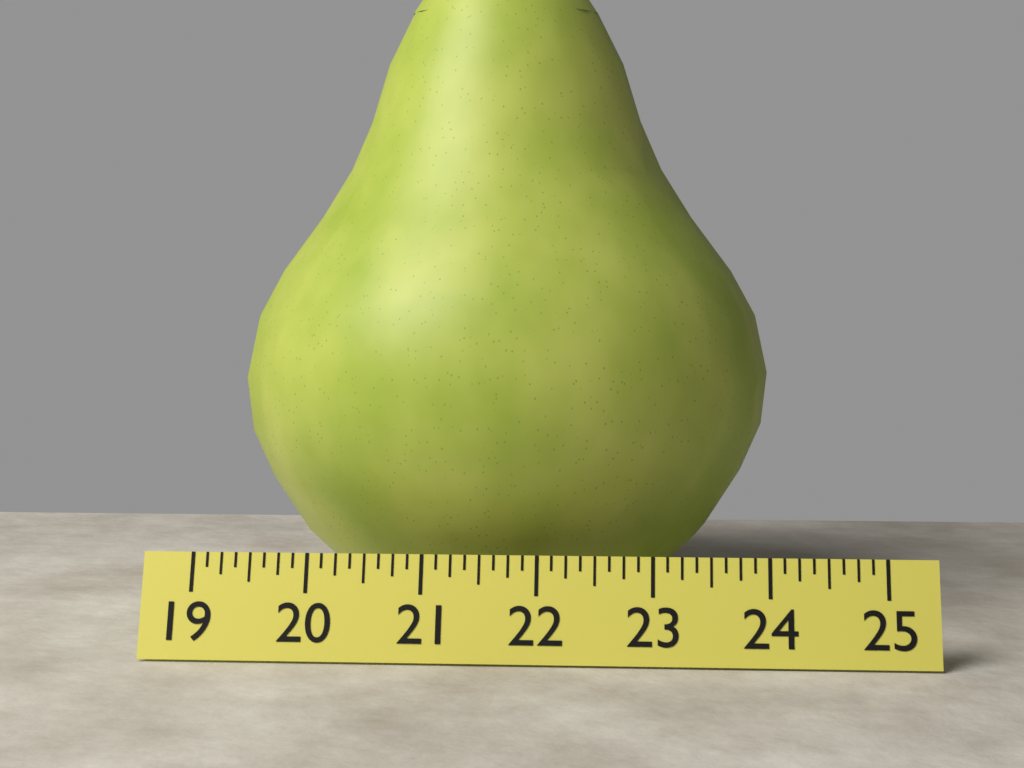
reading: 24.125 (no unit)
